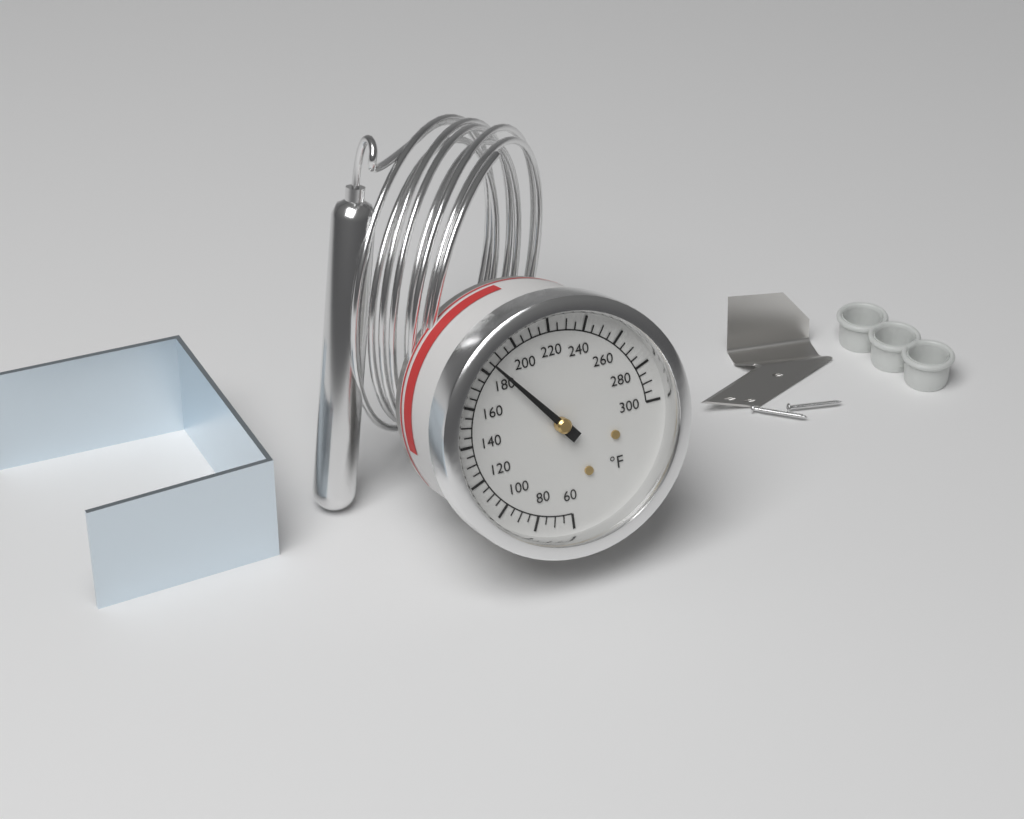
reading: 185 °F
